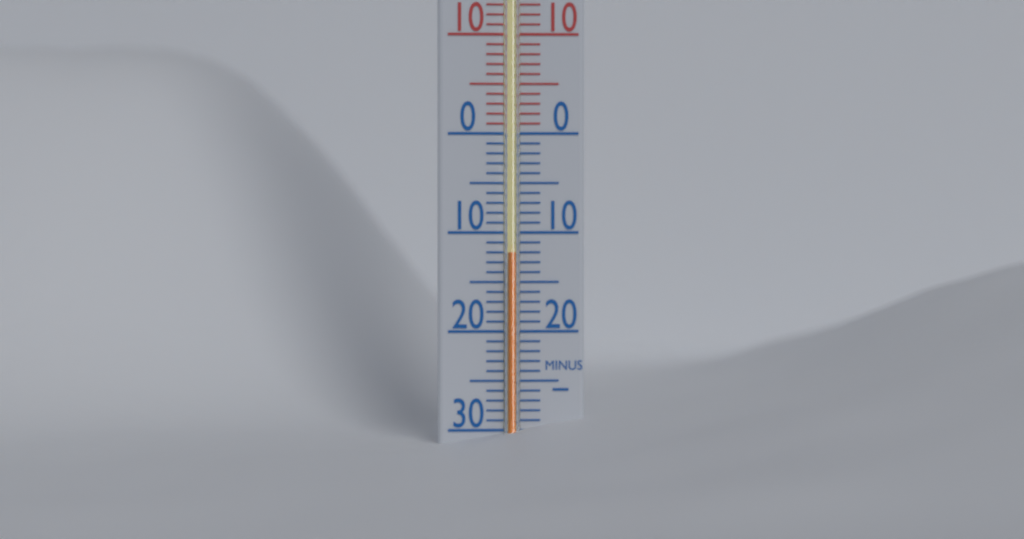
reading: -12 °C
